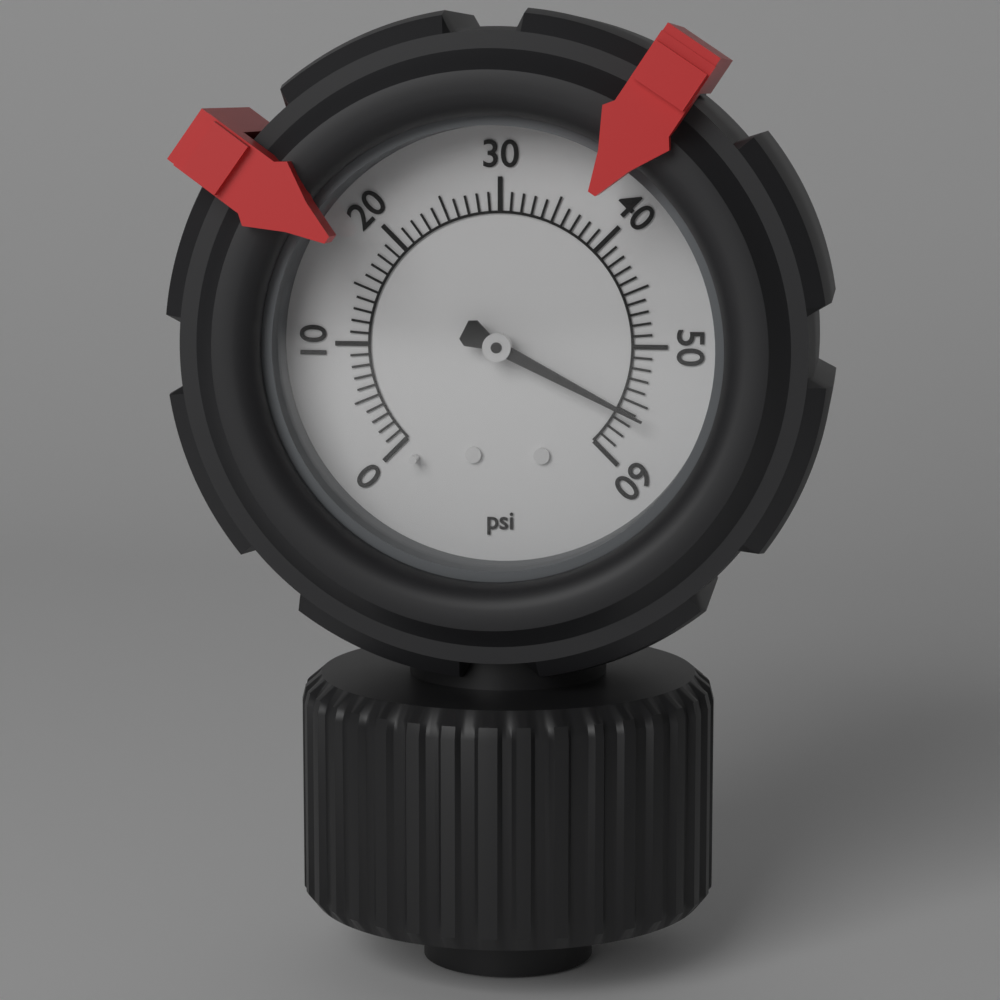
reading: 56 psi
